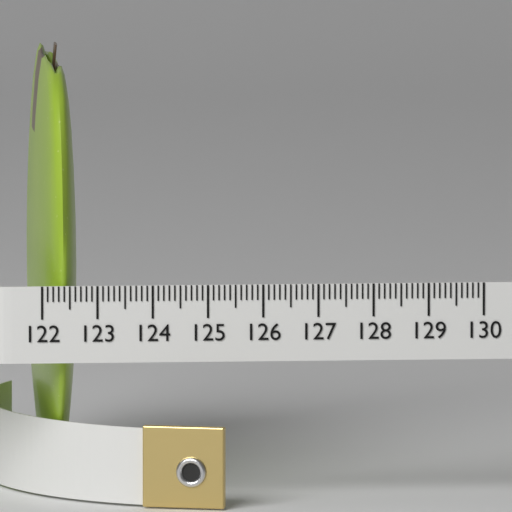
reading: 122.8 (no unit)
